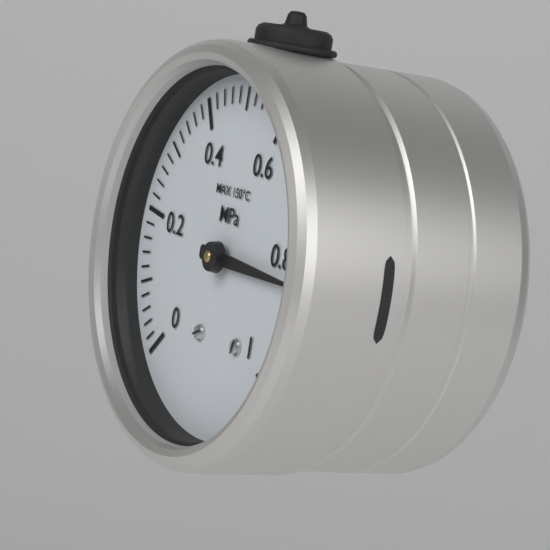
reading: 0.84 MPa
